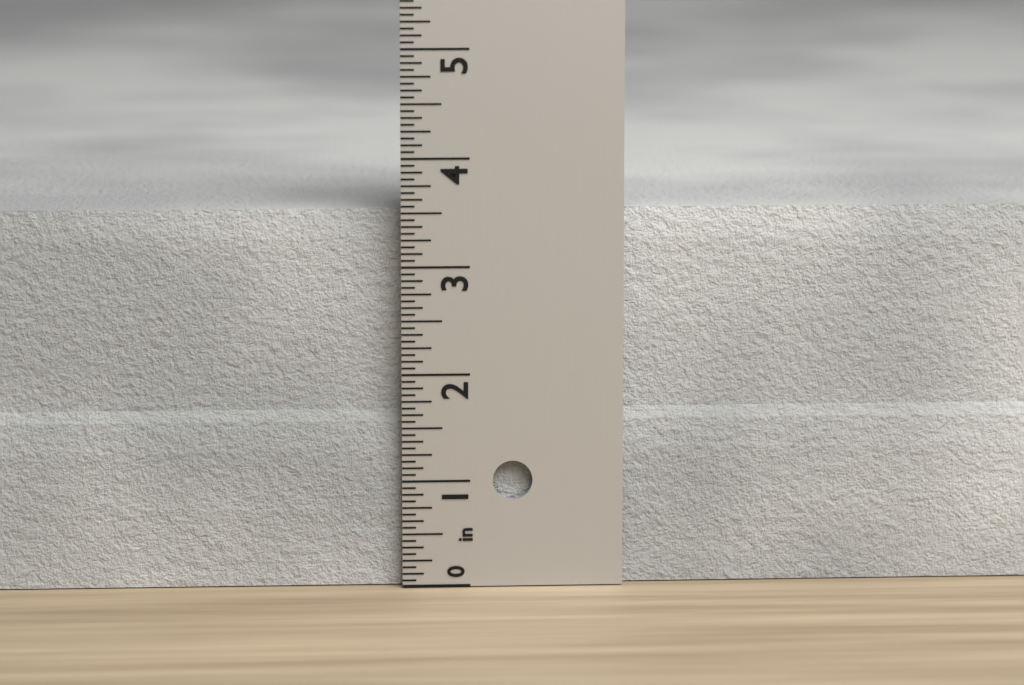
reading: 3.5000 in
